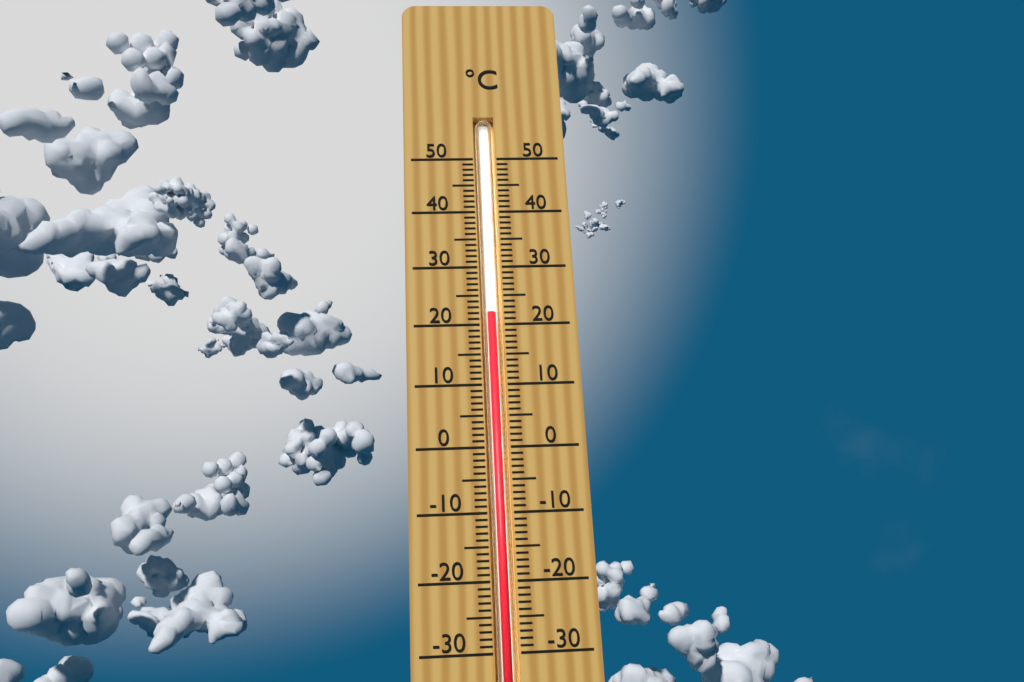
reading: 22 °C
